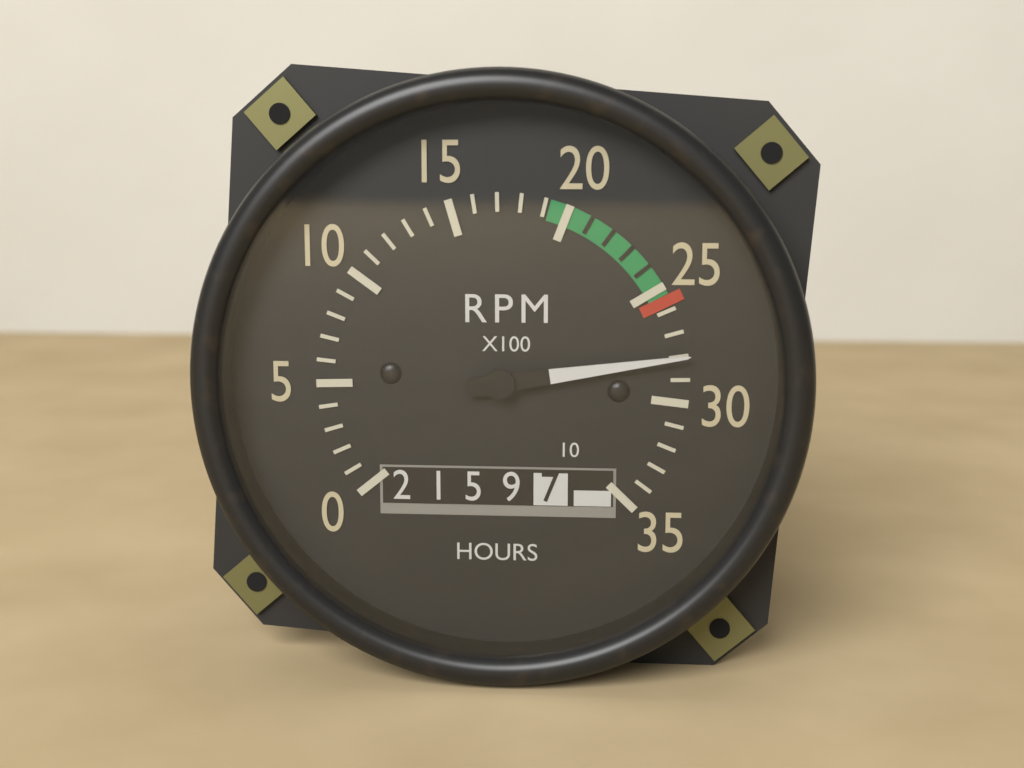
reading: 28 RPM x100
